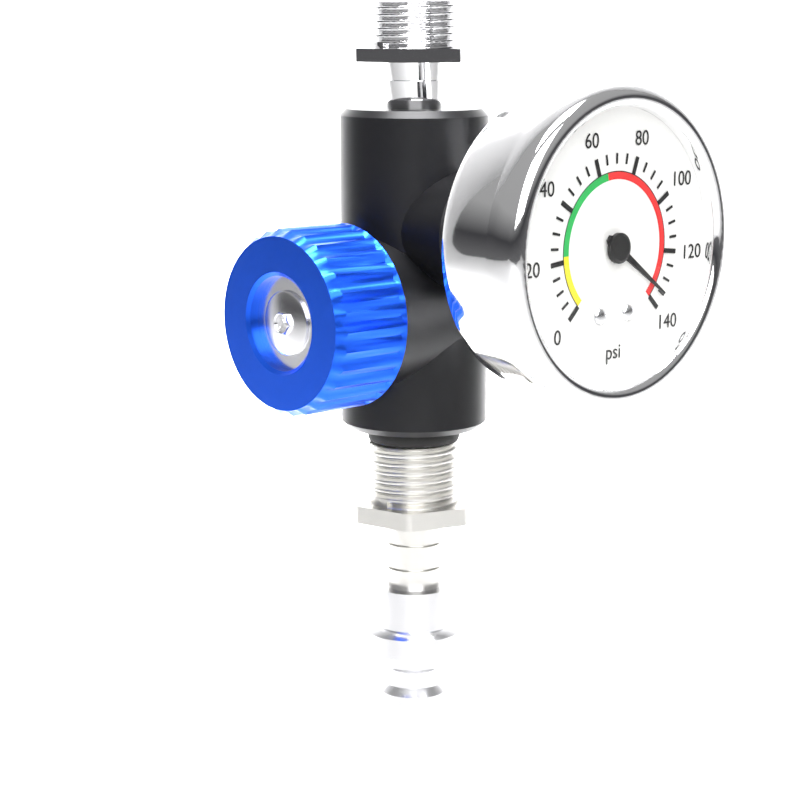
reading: 135 psi
